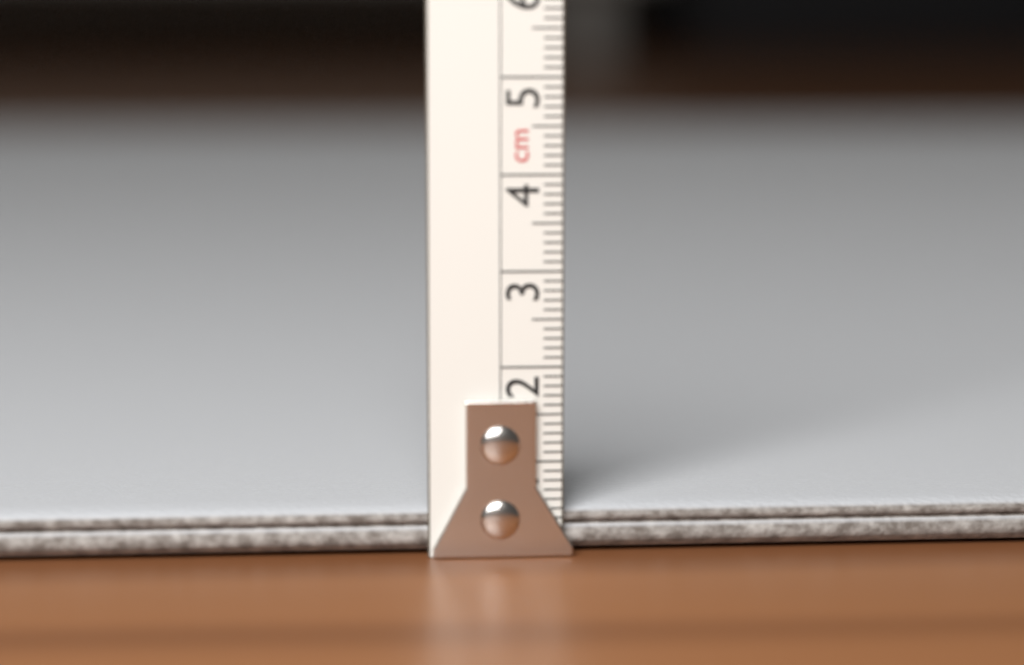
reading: 0.5 cm
